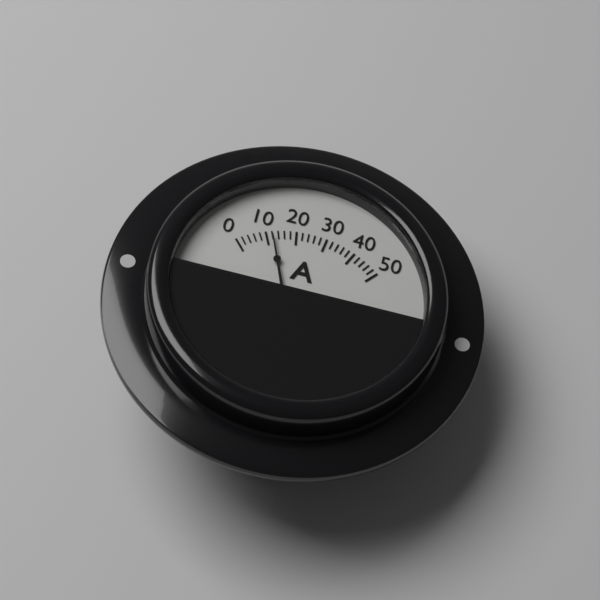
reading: 12 A
